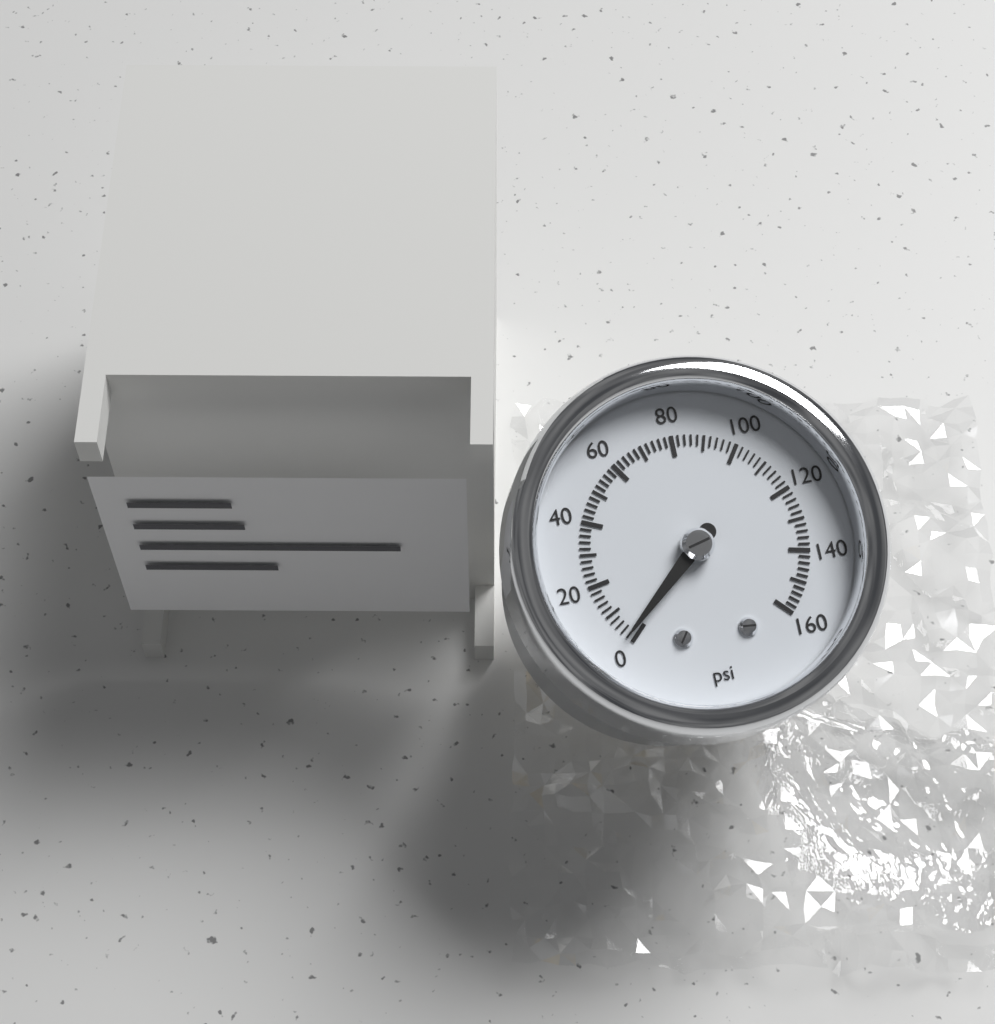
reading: 2 psi
